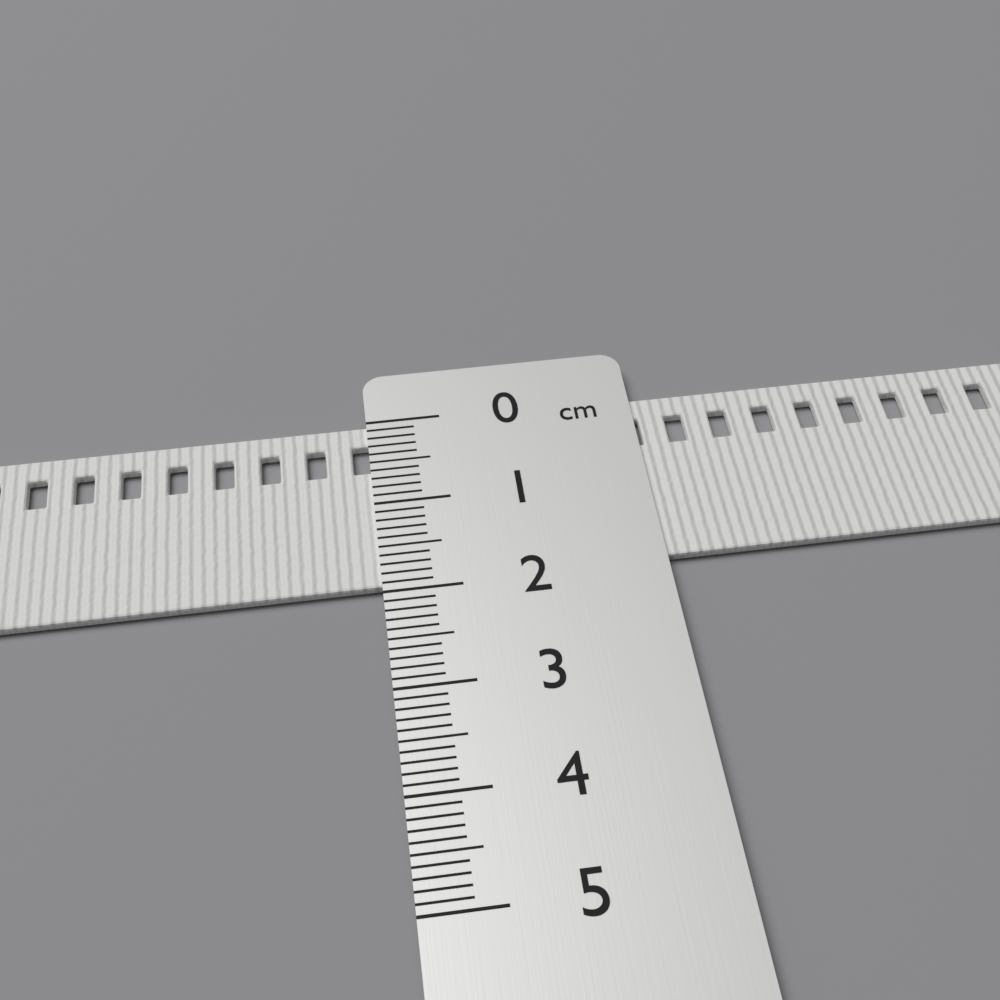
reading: 1.9 cm
